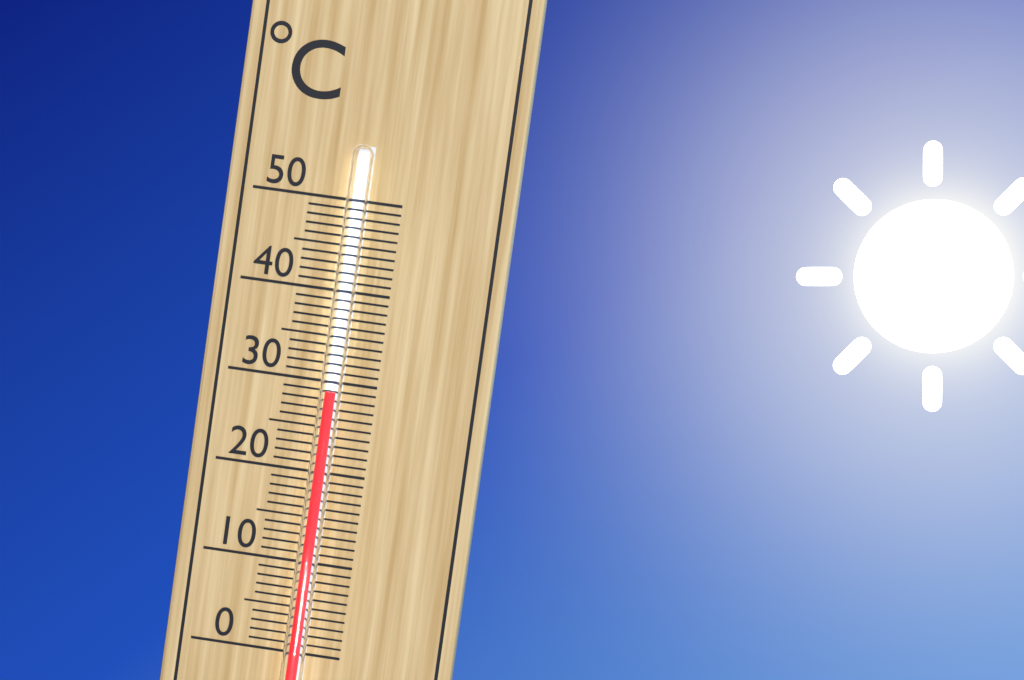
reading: 29 °C
